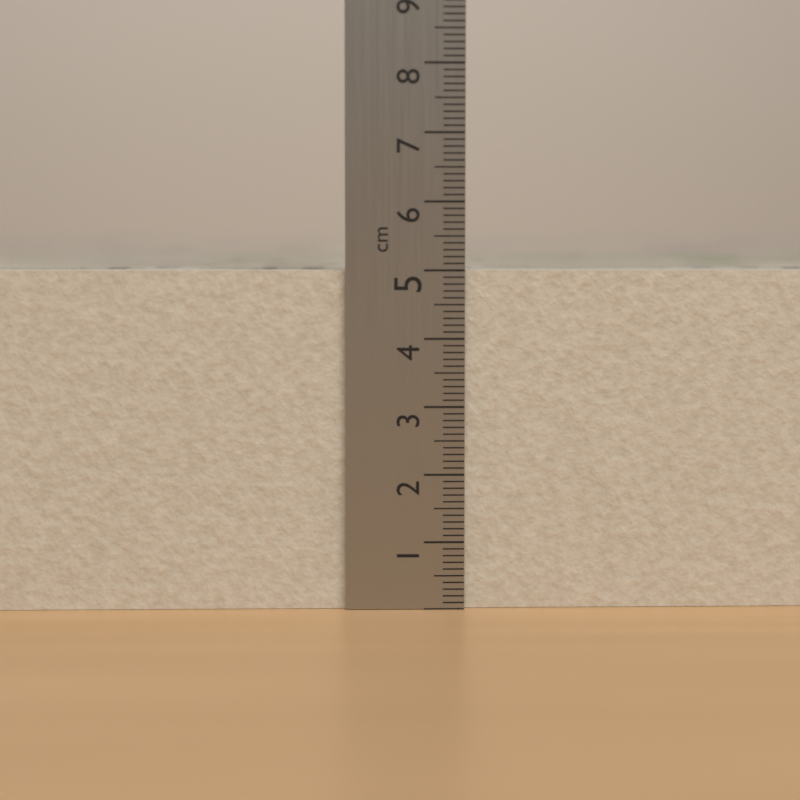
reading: 5.0 cm
